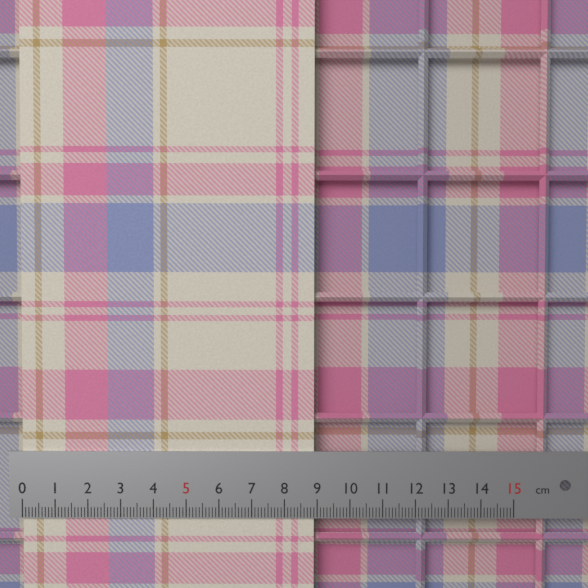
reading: 8.9 cm
